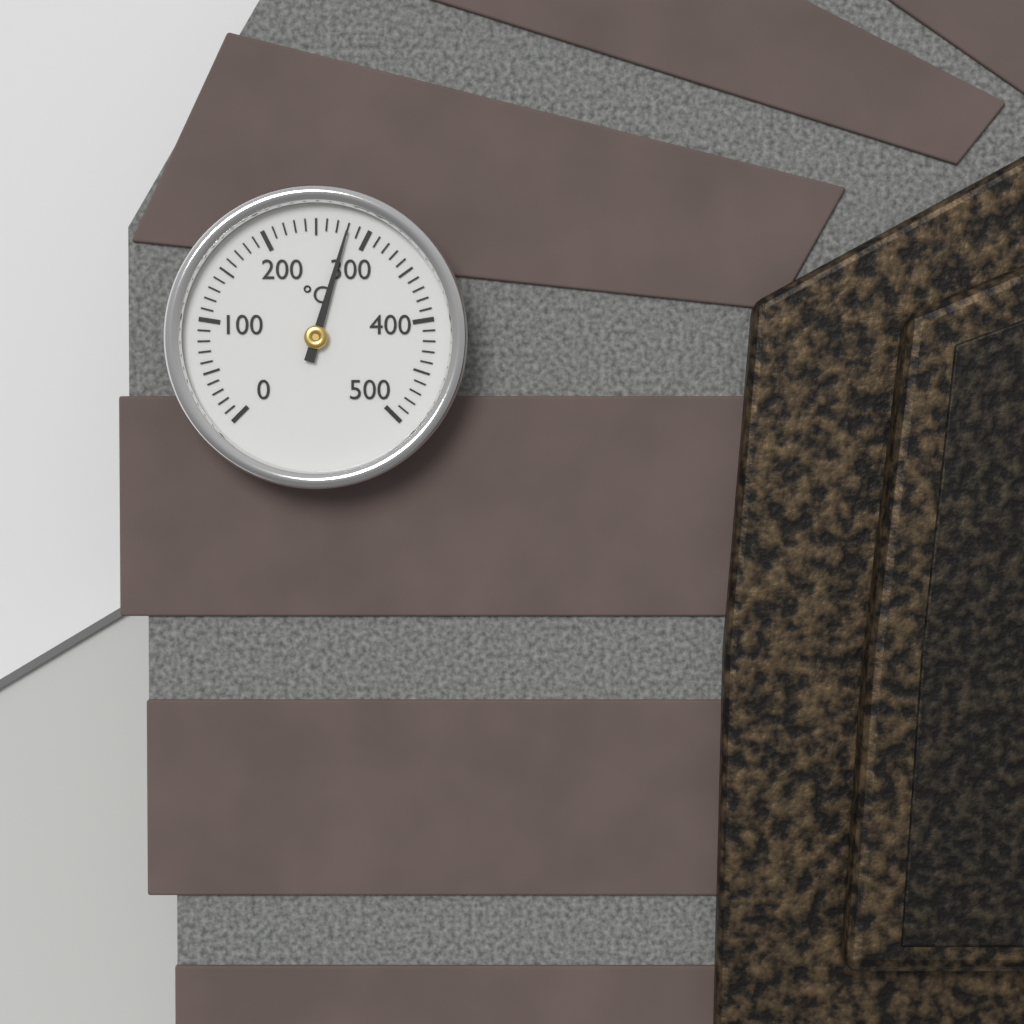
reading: 280 °C
